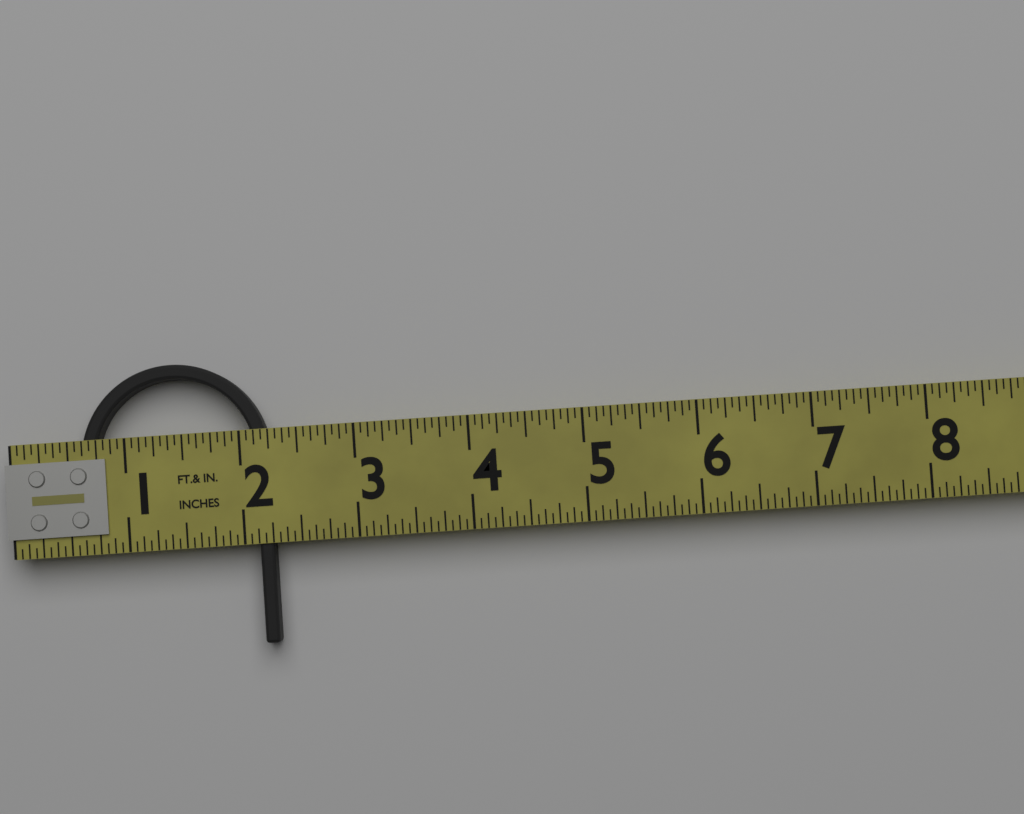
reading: 2.2500 in
